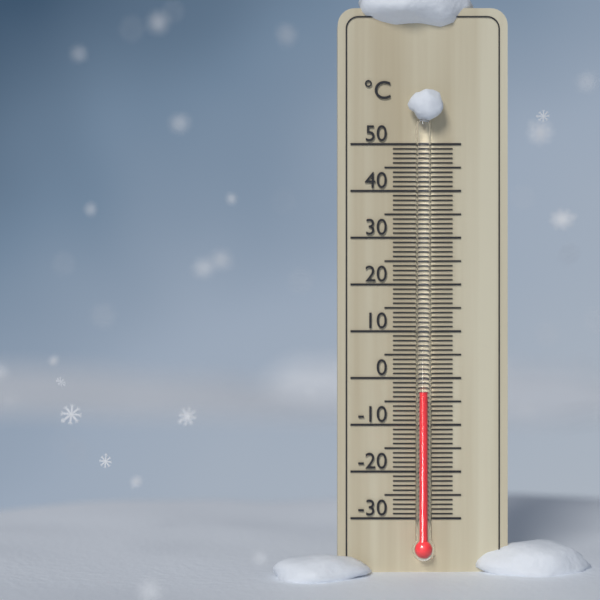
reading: -3 °C
